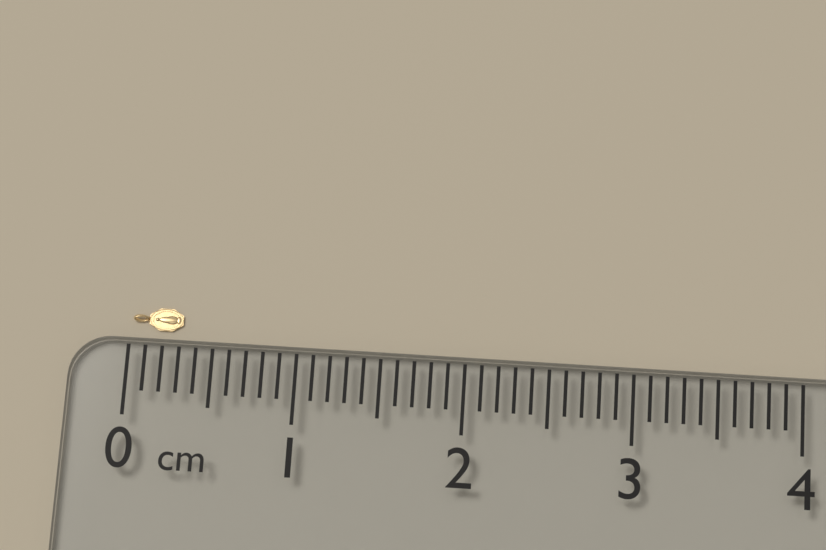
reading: 0.3 cm
